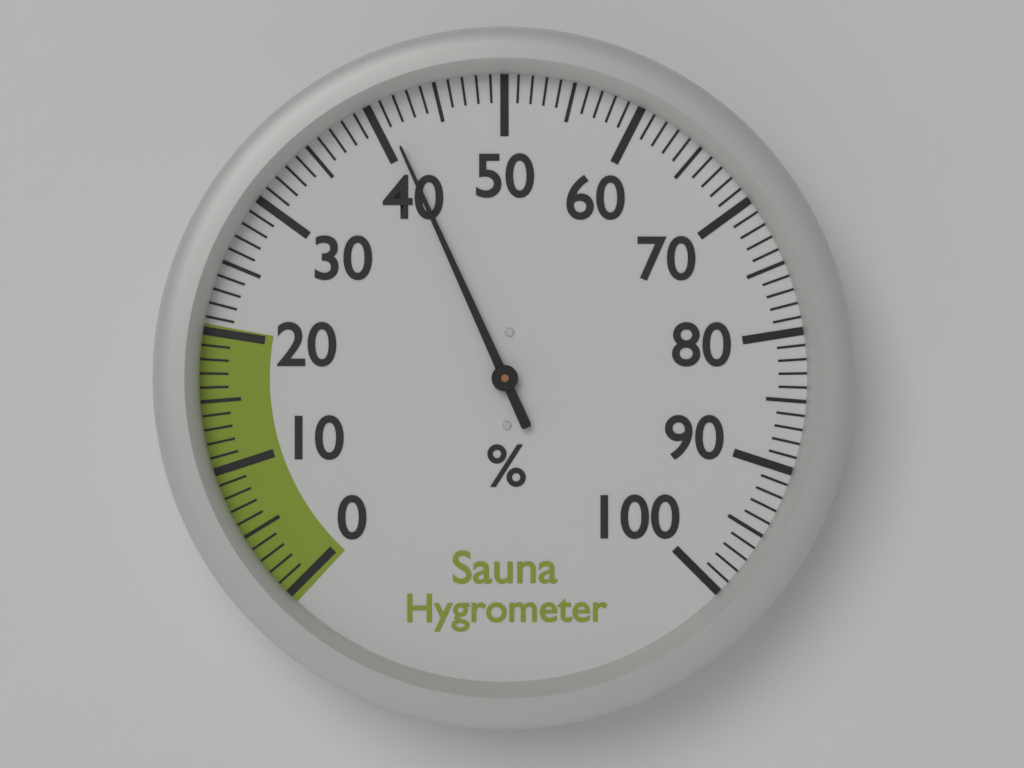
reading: 41 %
